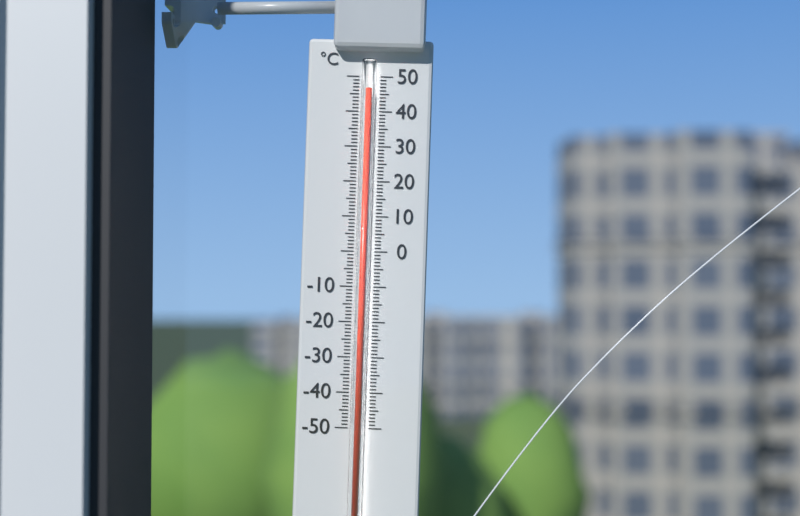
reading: 46 °C
